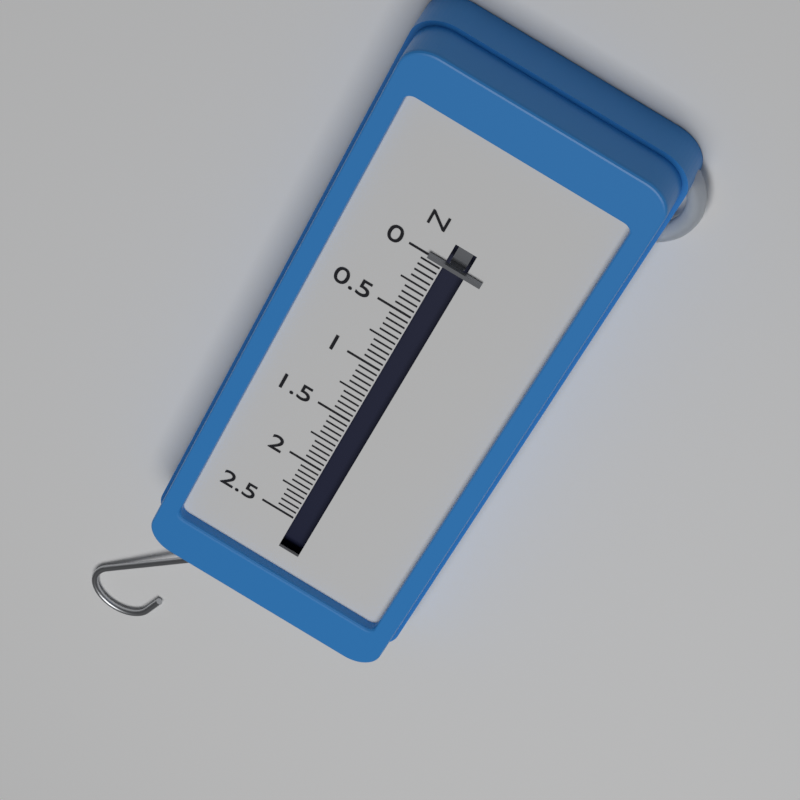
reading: 0.00 N
